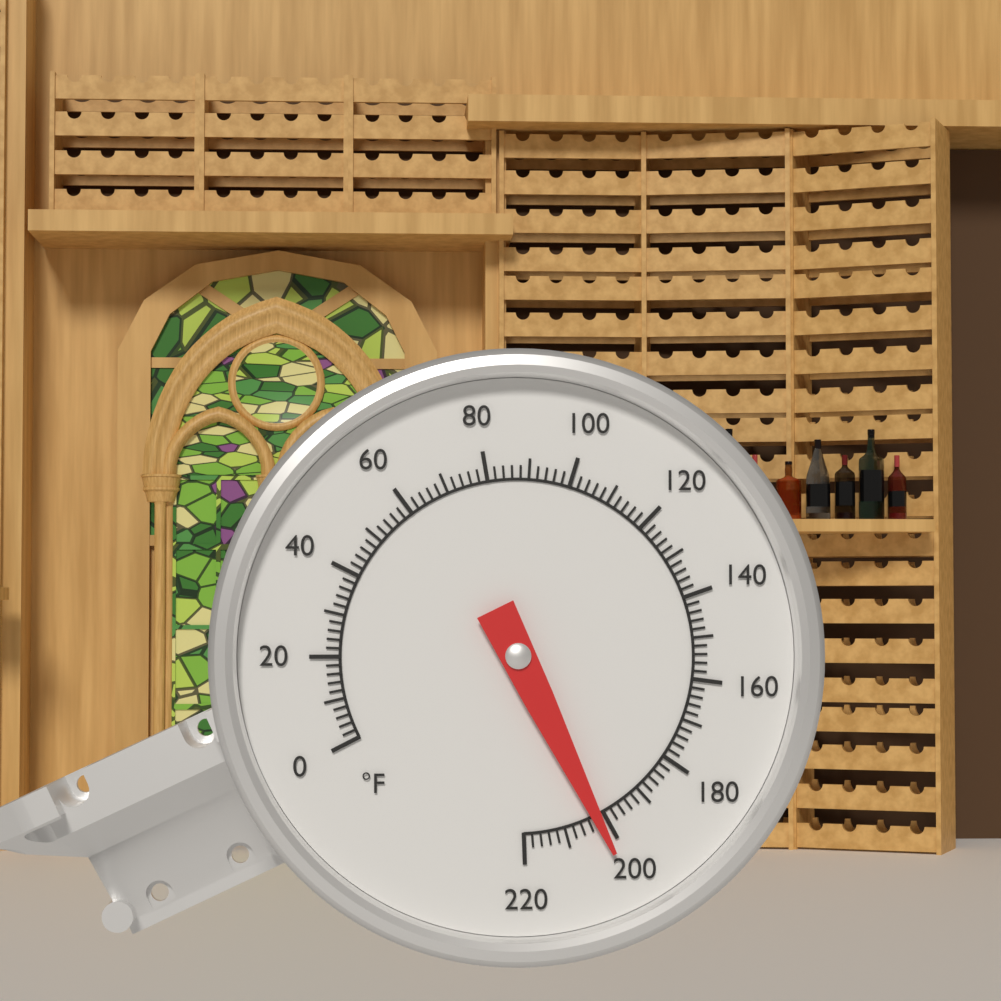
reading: 202 °F
